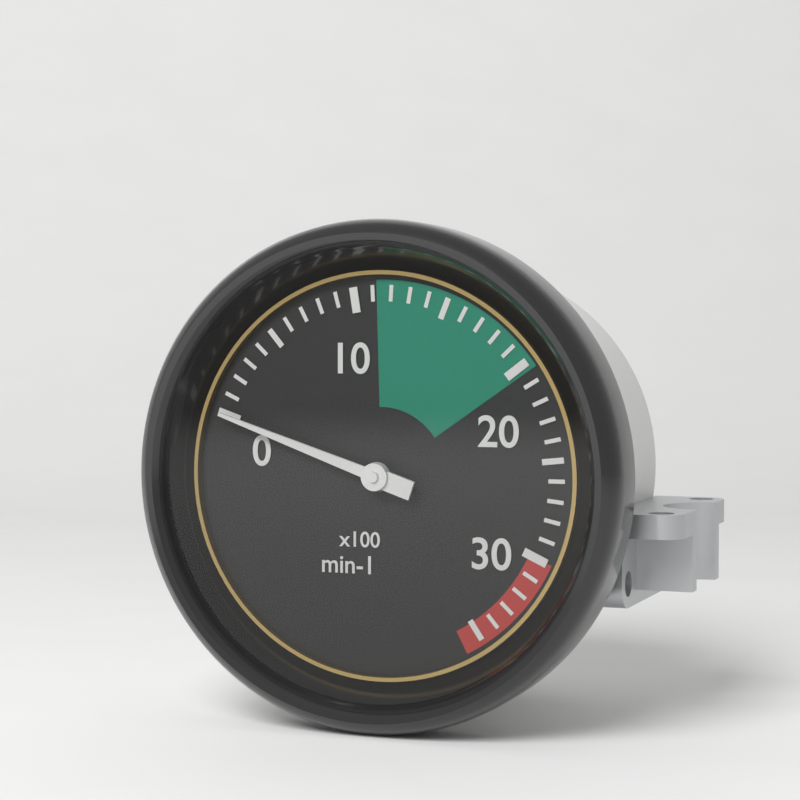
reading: 0 min-1
